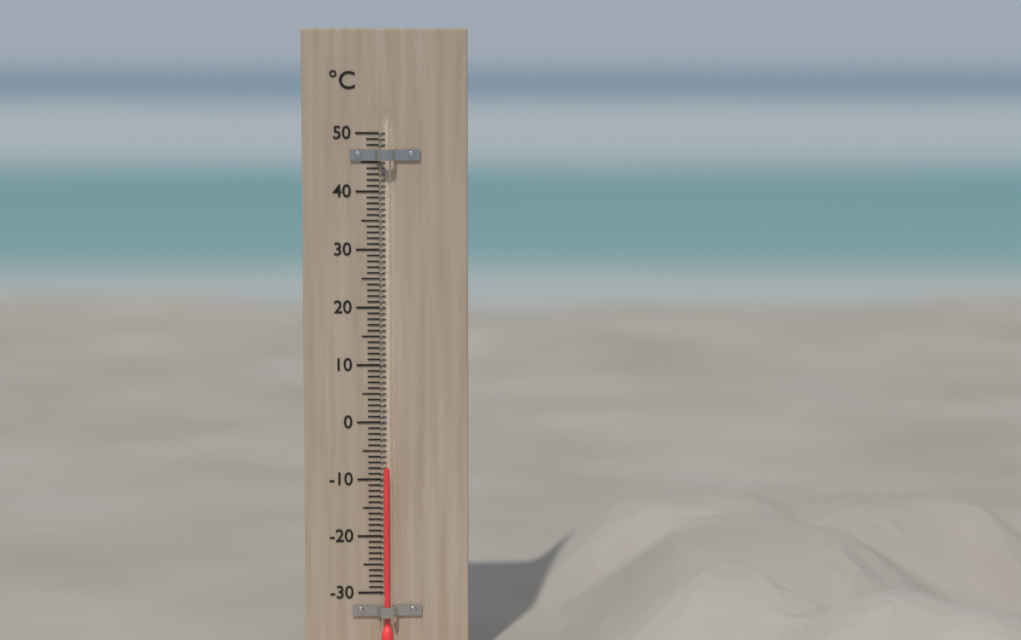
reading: -8 °C
